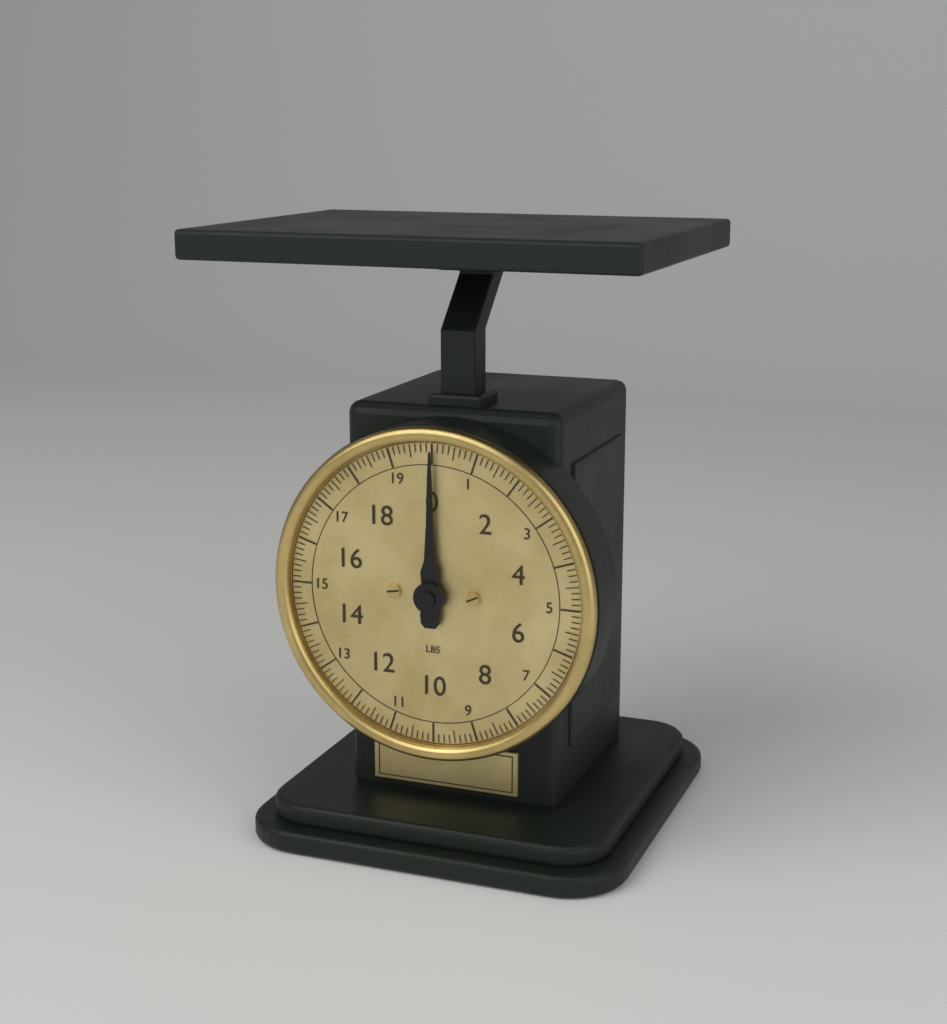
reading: 0.000 lb
